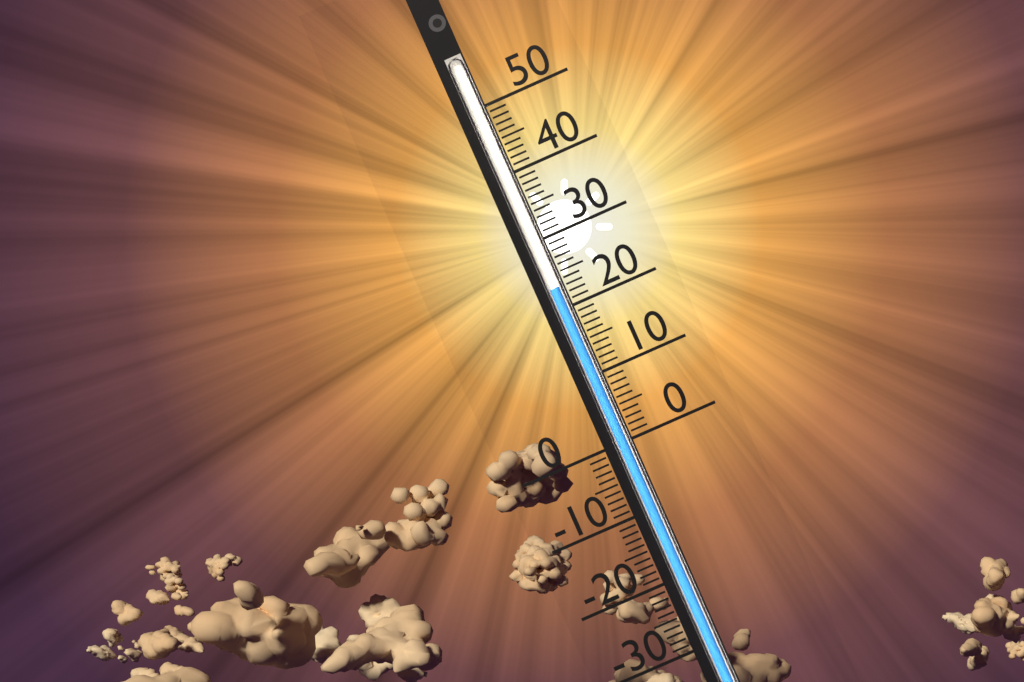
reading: 23 (no unit)
